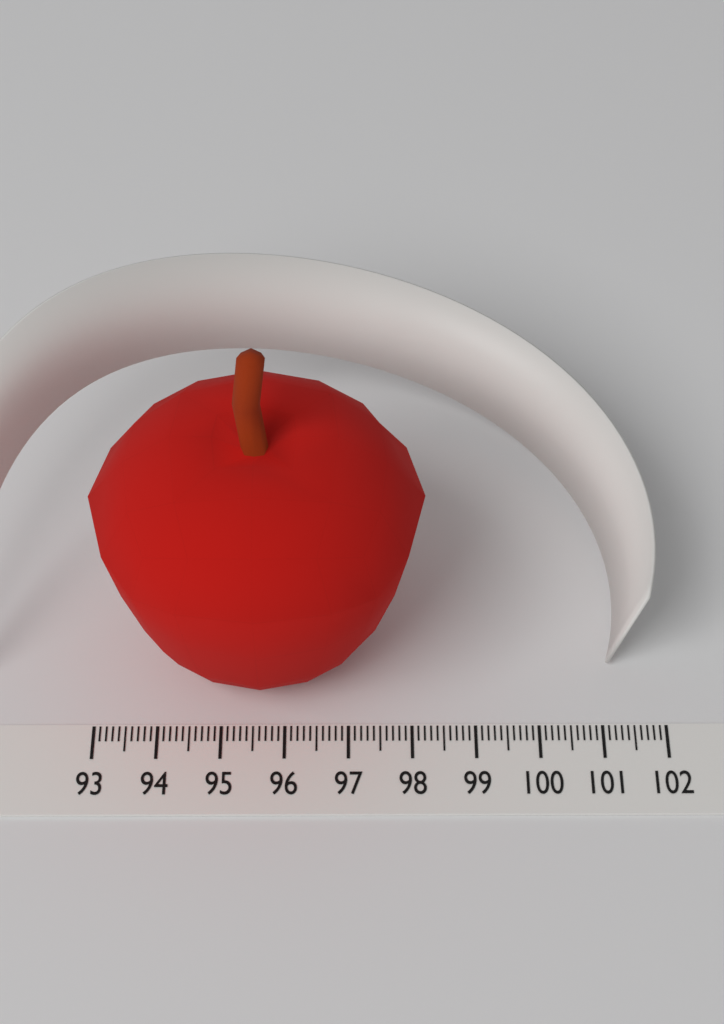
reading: 98.2 (no unit)
